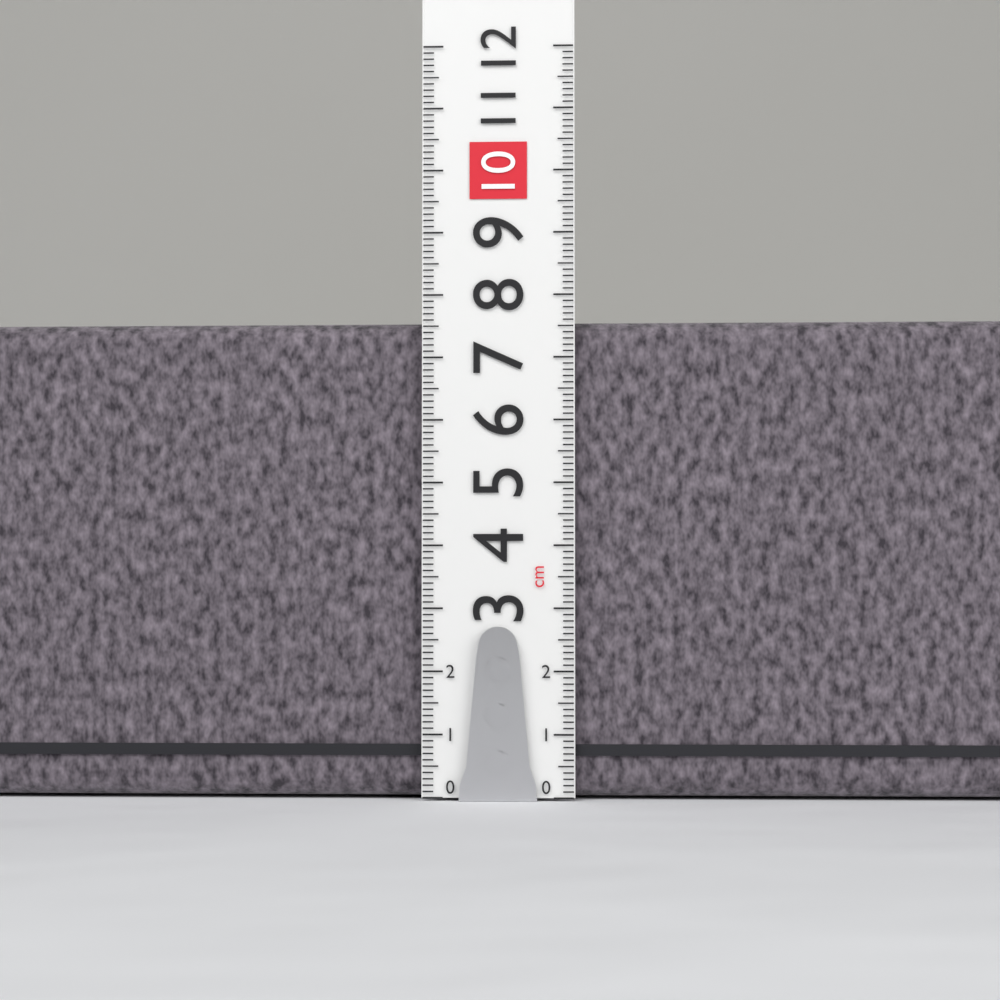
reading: 7.6 cm
